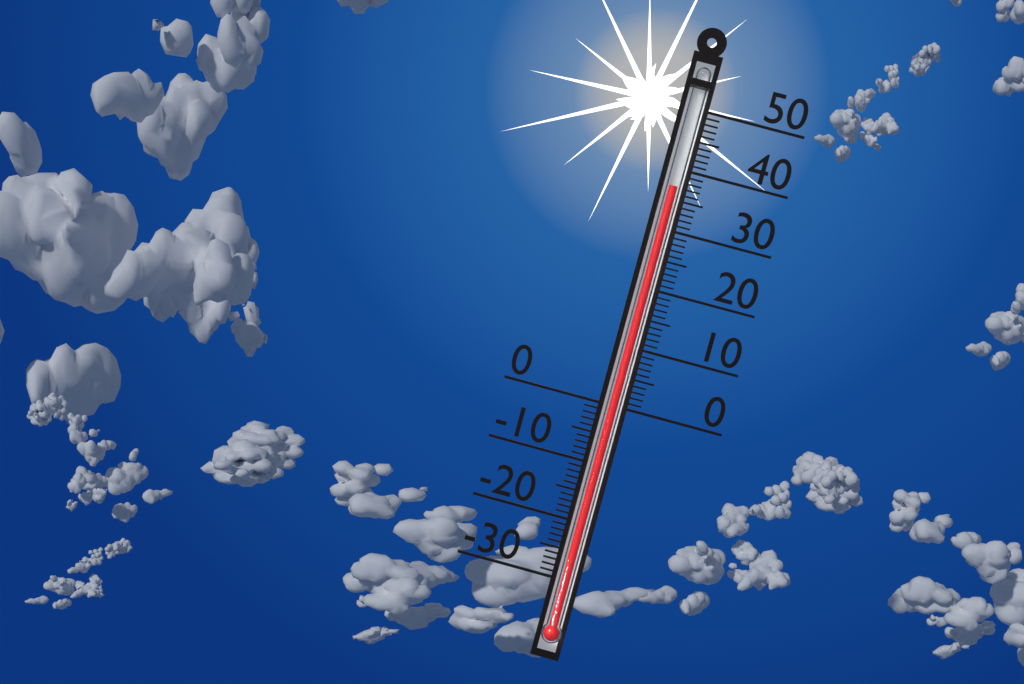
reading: 37 (no unit)
